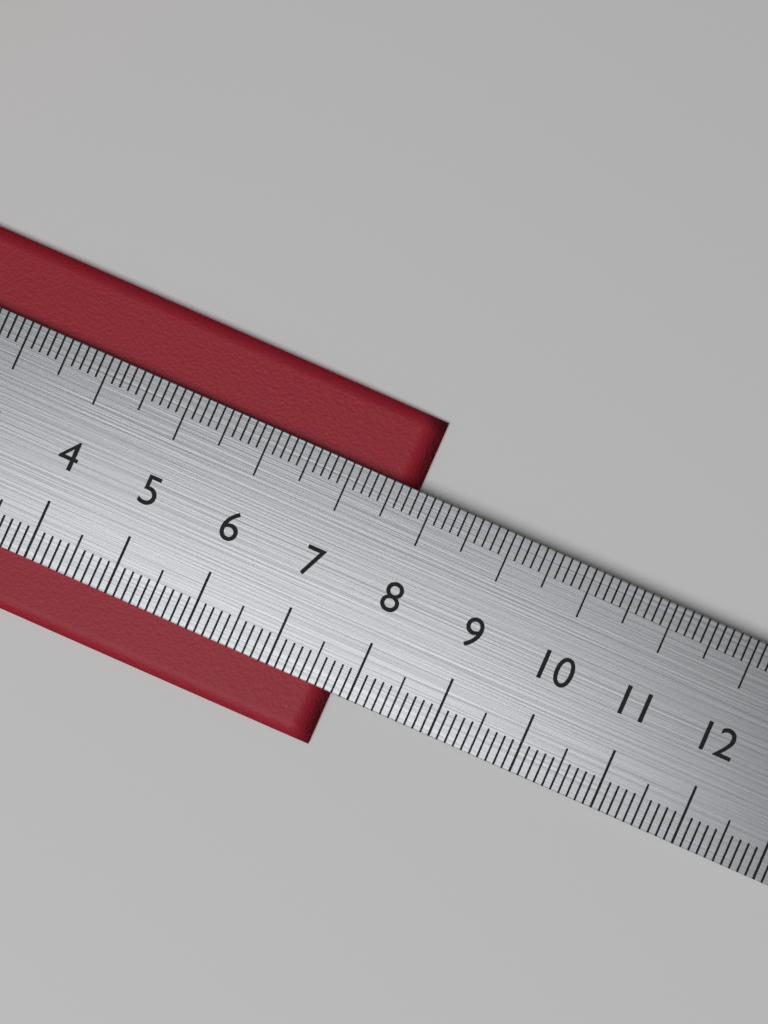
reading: 7.8 cm
